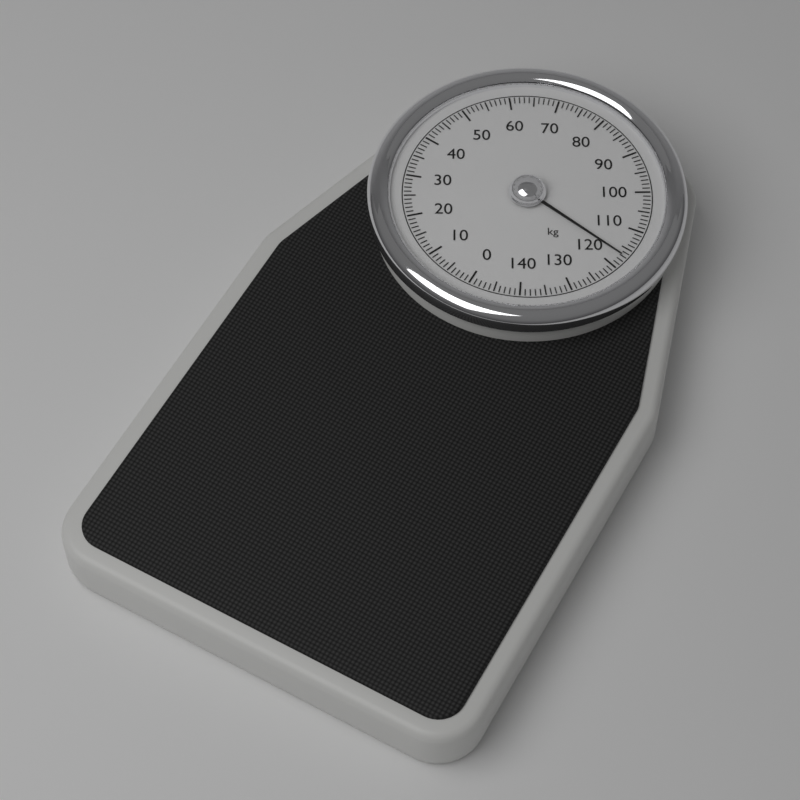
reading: 117 kg
